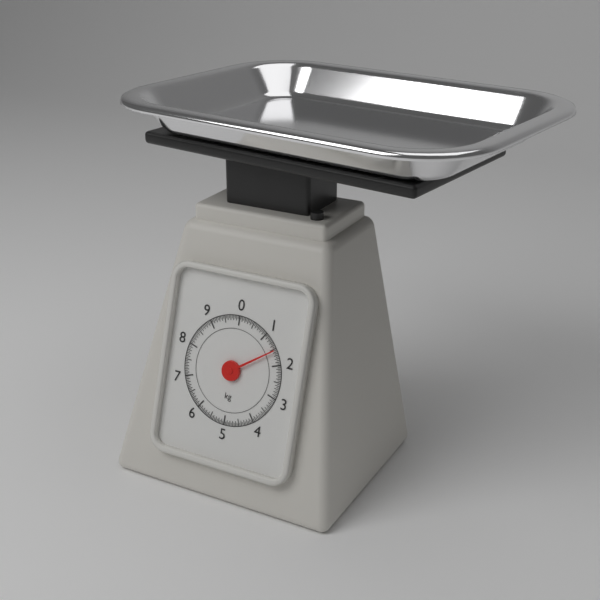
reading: 1.55 kg
